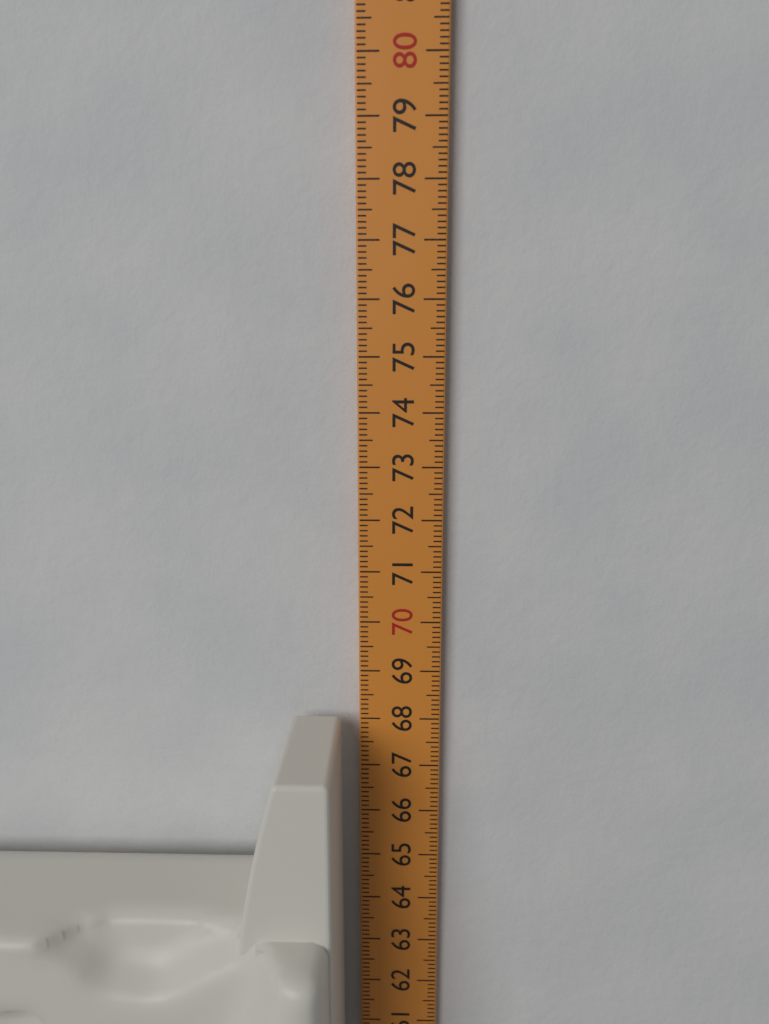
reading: 68.1 cm
